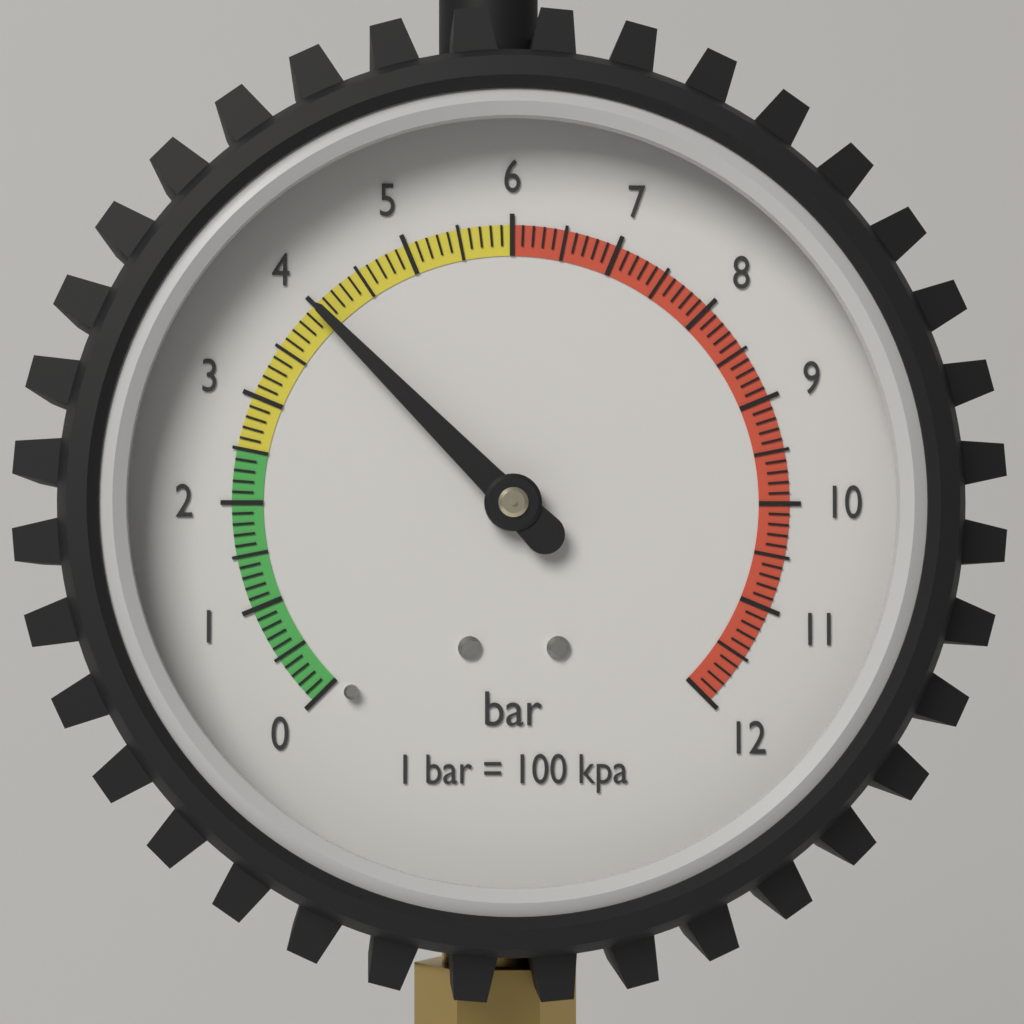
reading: 4.0 bar
